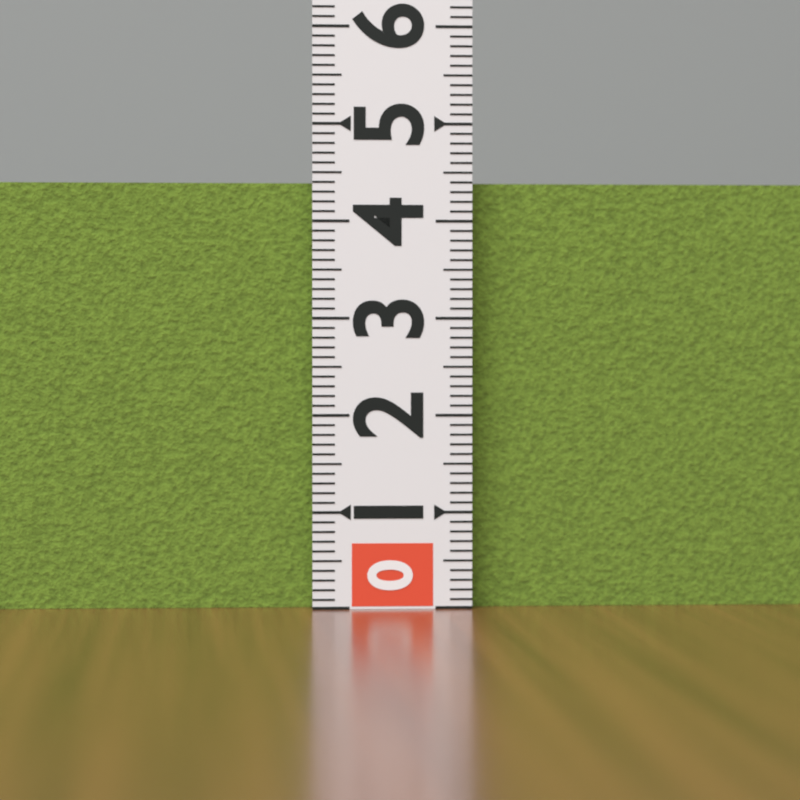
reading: 4.4 (no unit)
